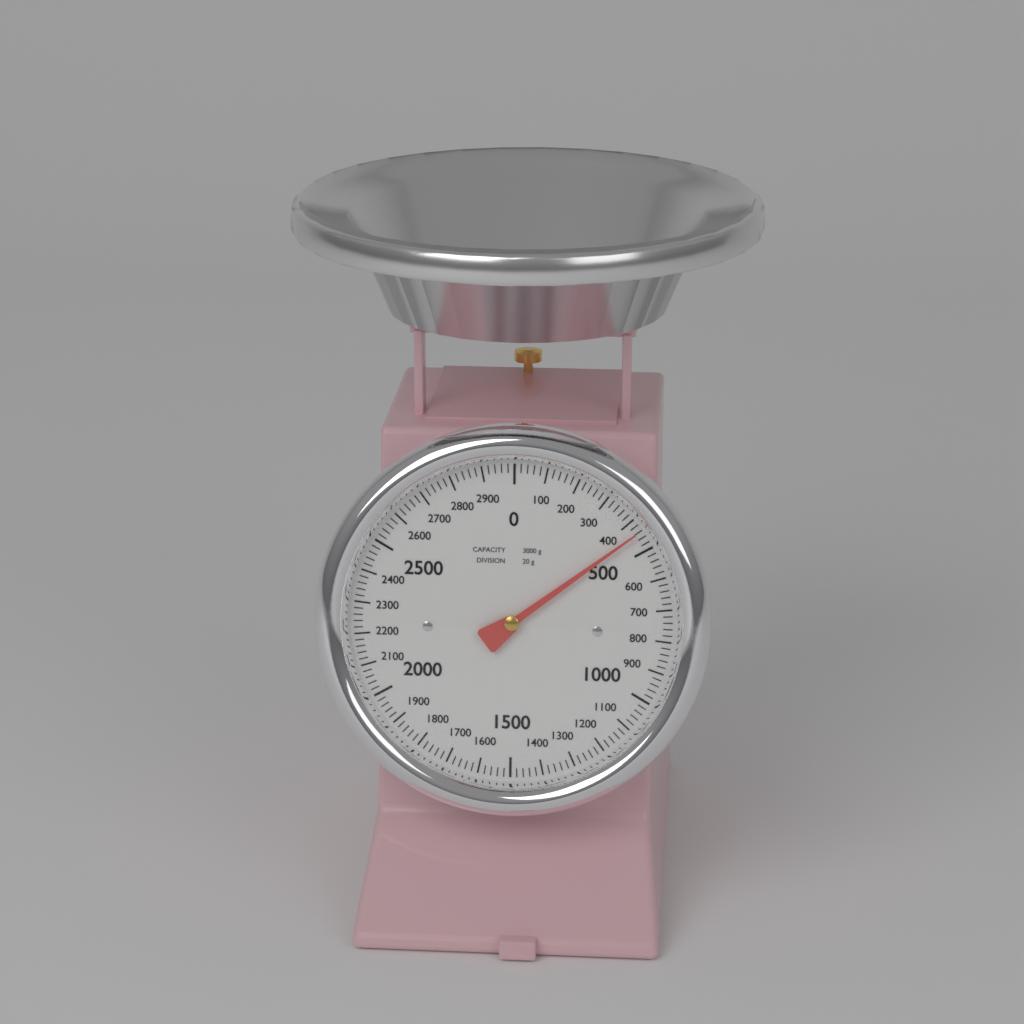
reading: 440 g
